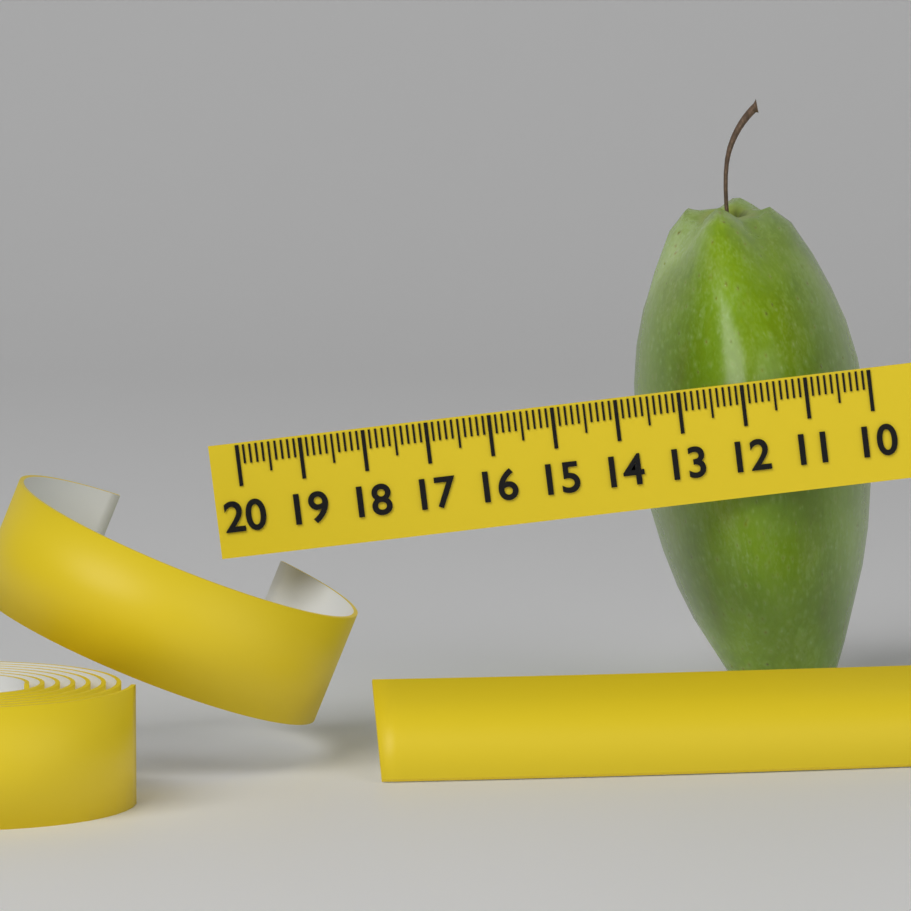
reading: 13.8 (no unit)
